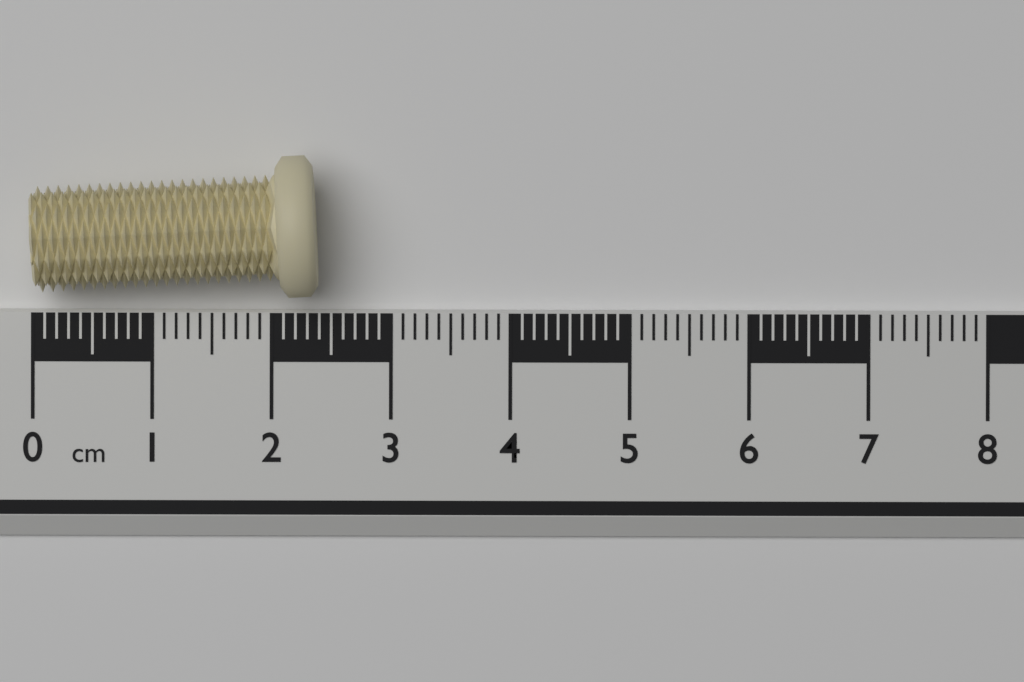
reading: 2.4 cm
